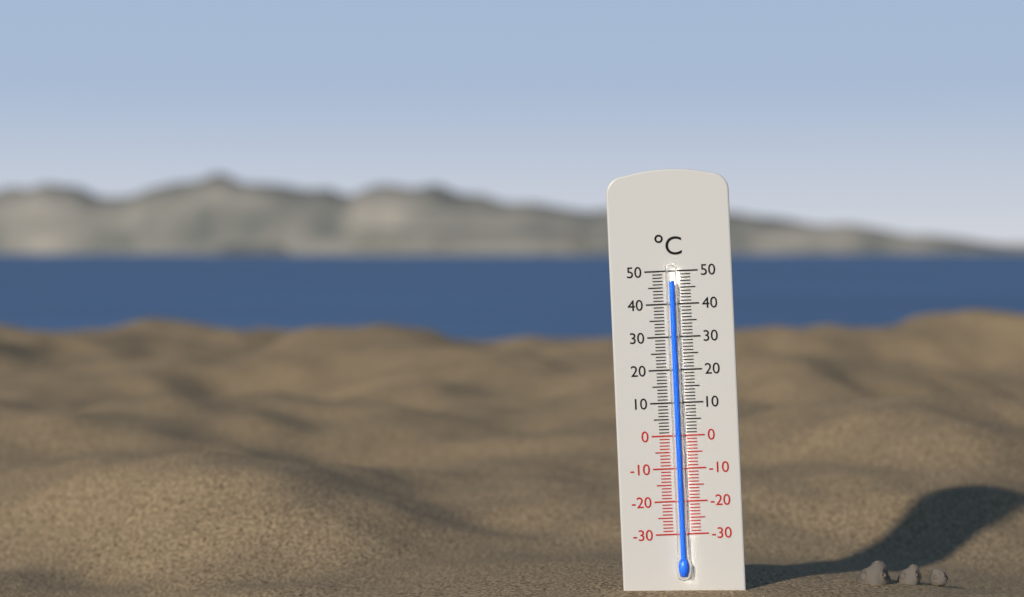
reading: 47 °C
